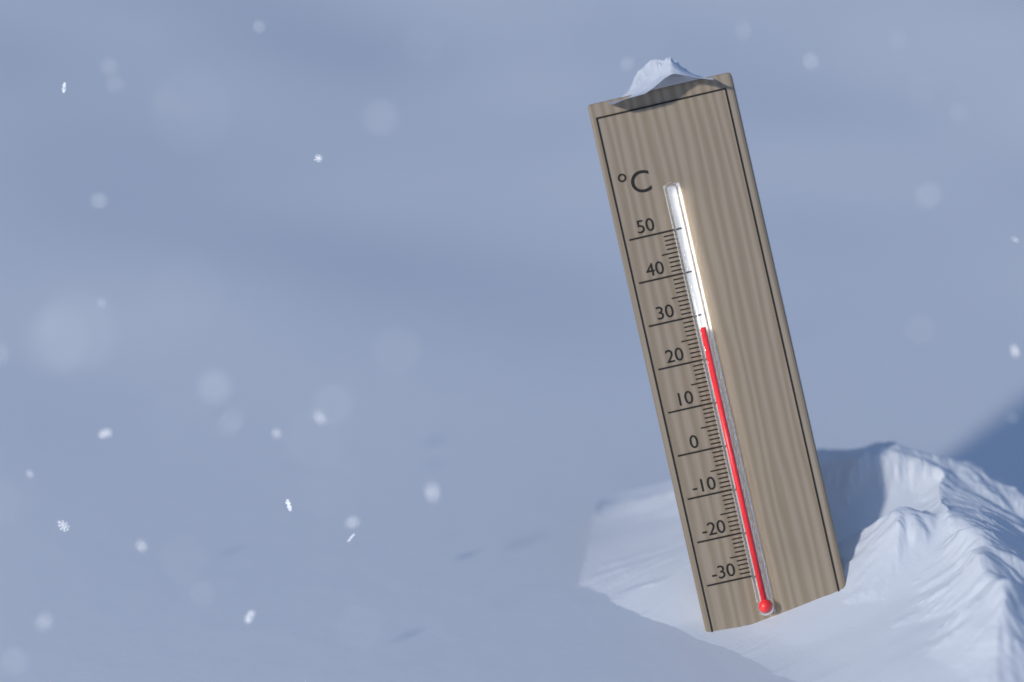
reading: 27 °C
